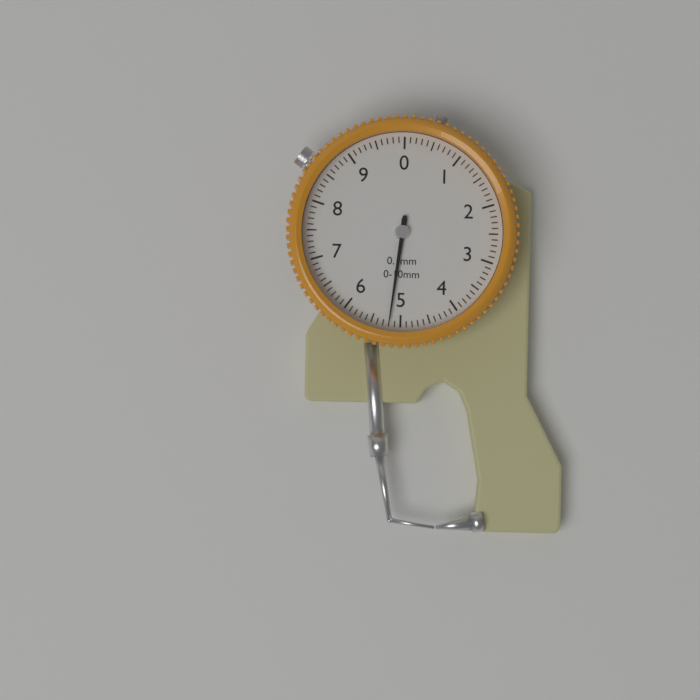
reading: 5.2 mm
